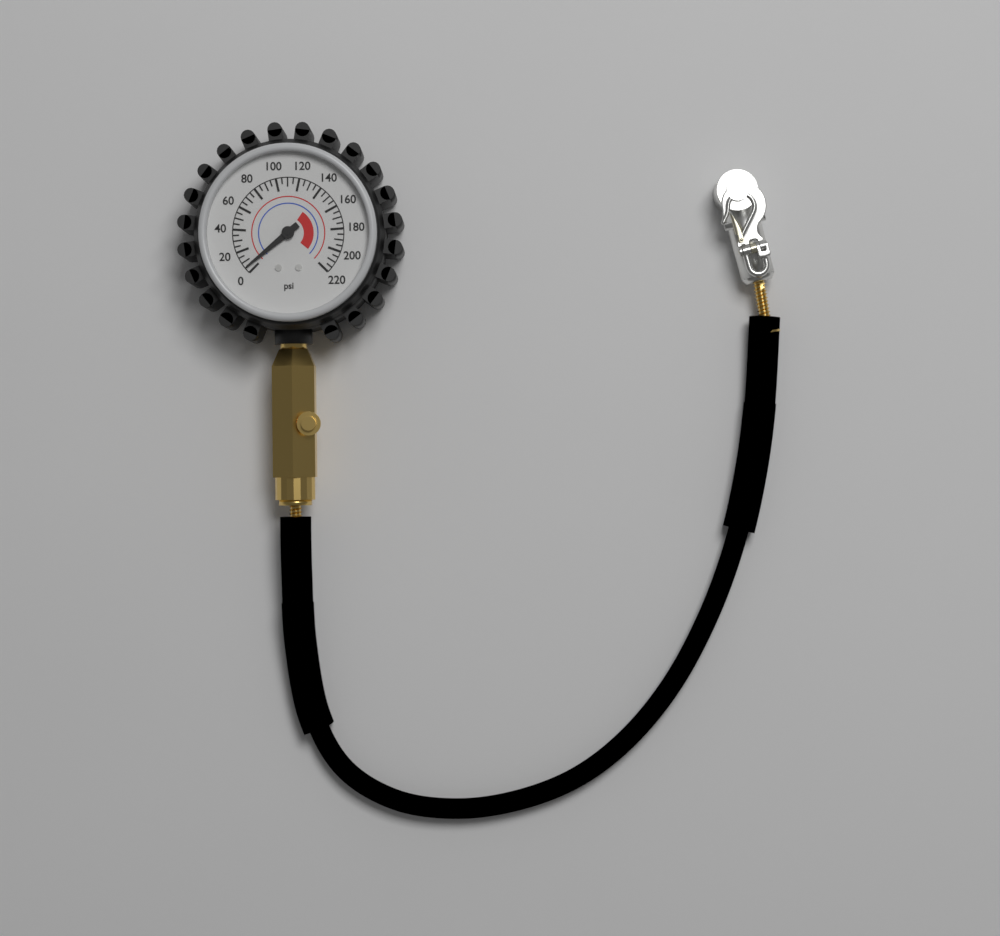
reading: 5 psi
